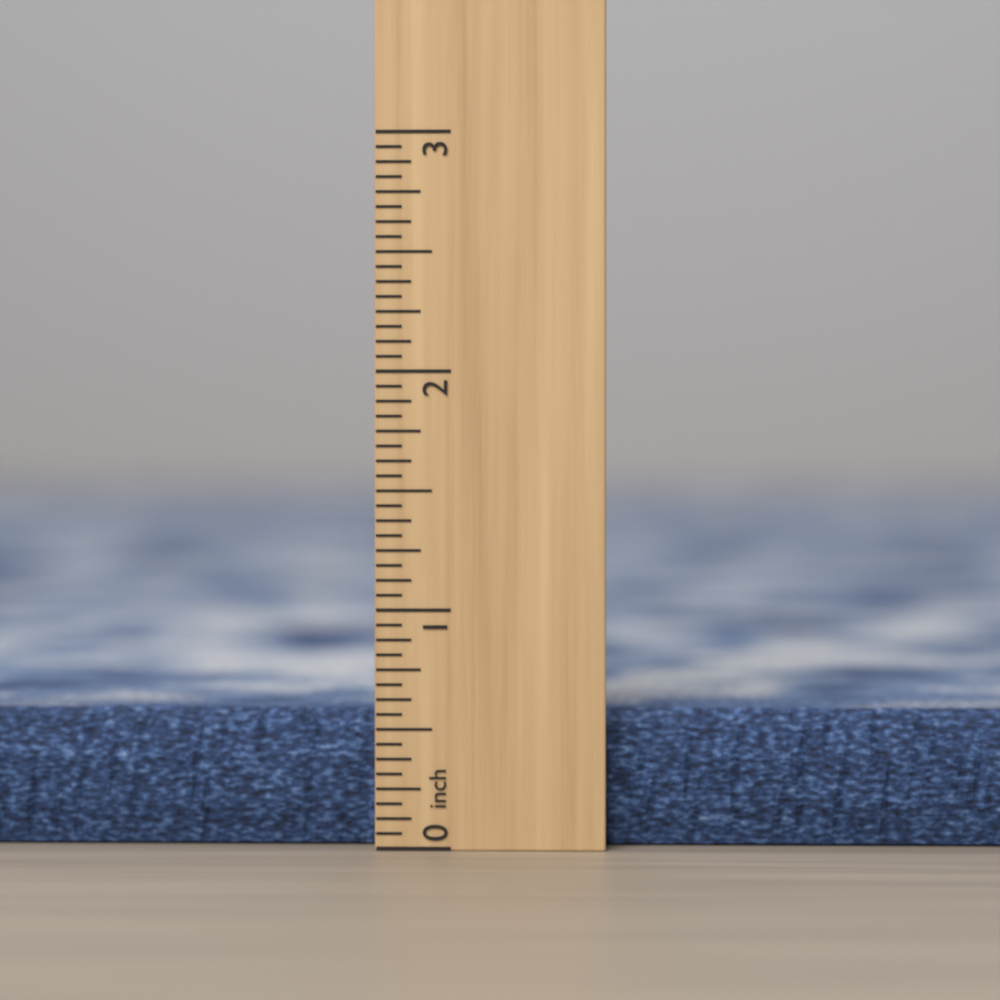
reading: 0.5625 inch
